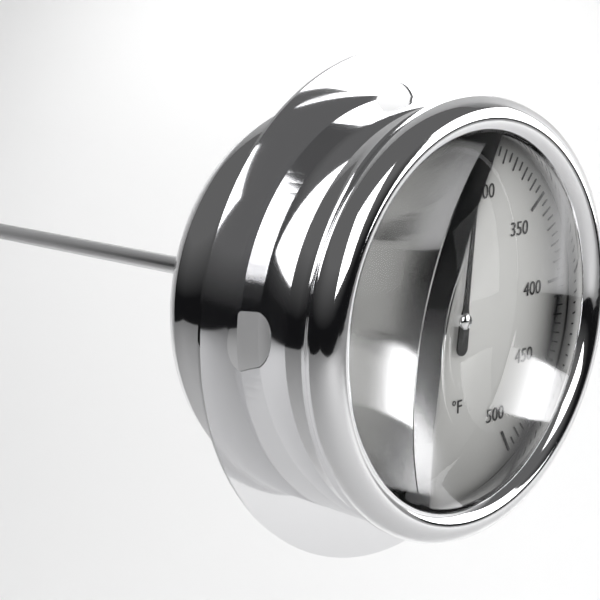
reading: 285 °F
